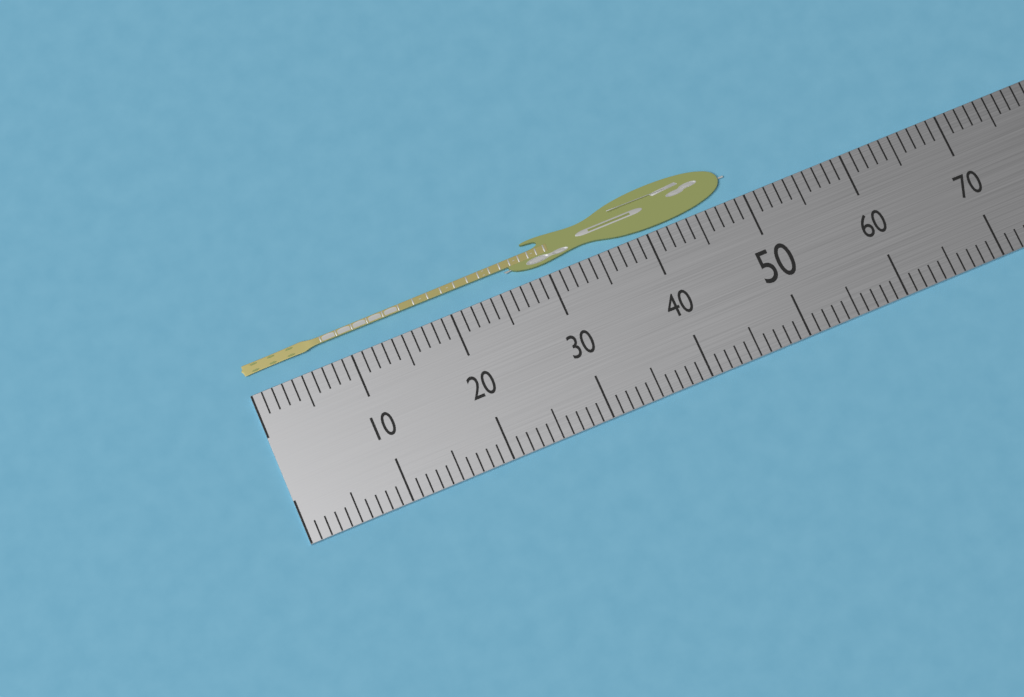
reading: 49 (no unit)
